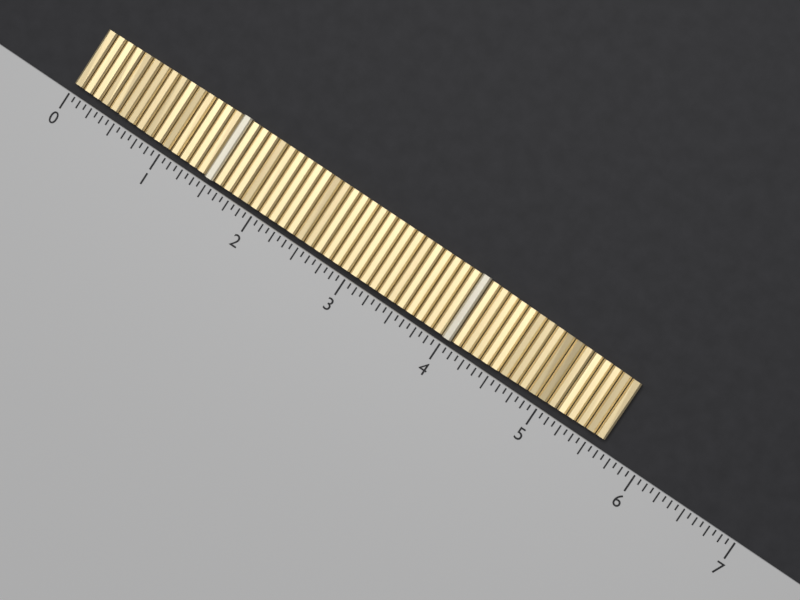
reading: 5.6250 (no unit)
